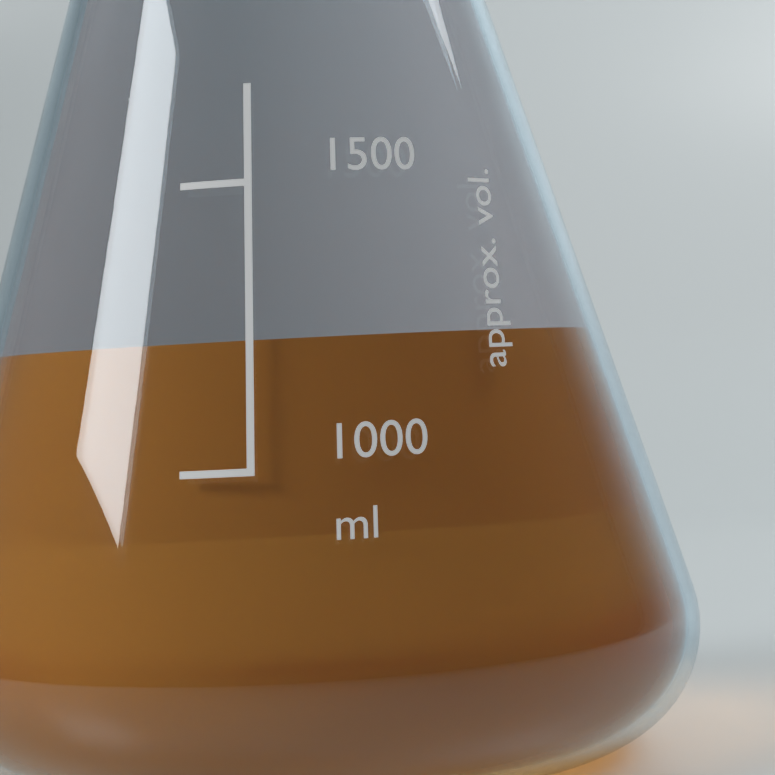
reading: 1220 ml
